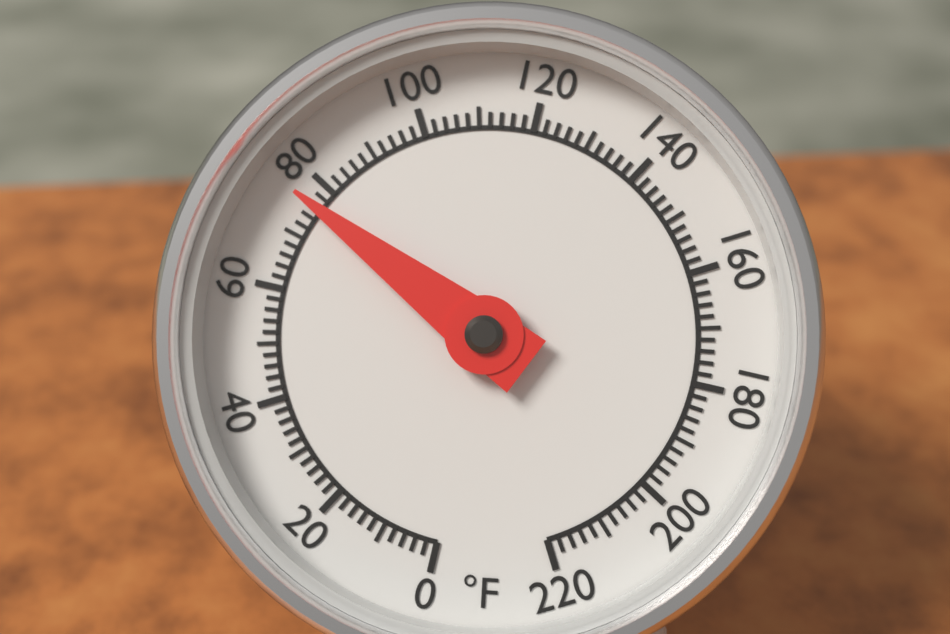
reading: 76 °F
